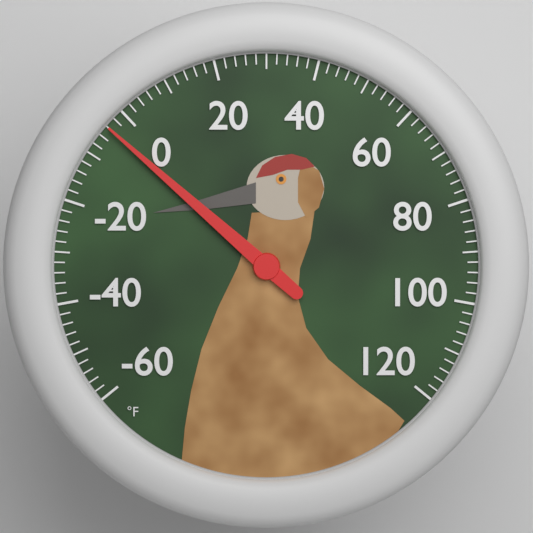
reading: -4 °F
